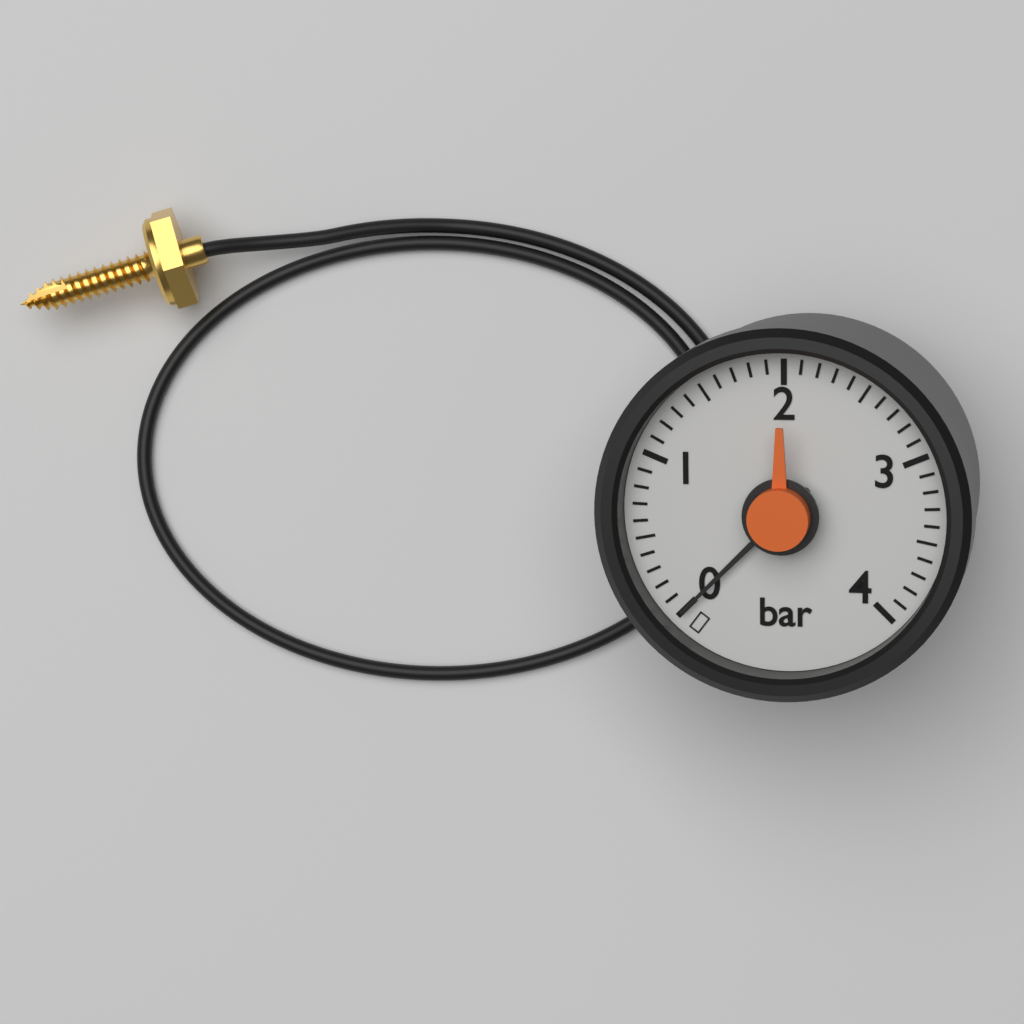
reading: 0.0 bar
